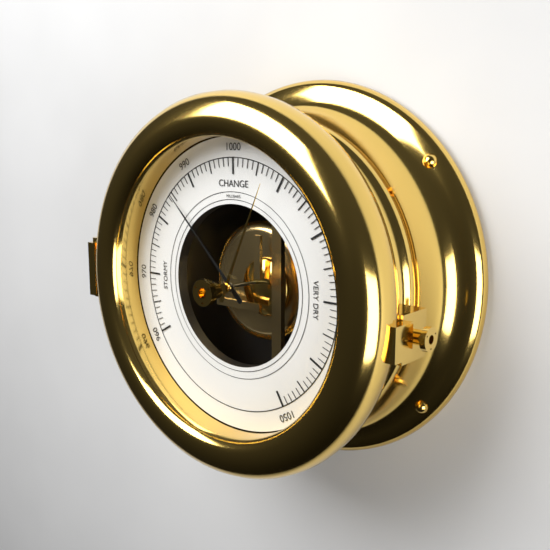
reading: 985 mbar
